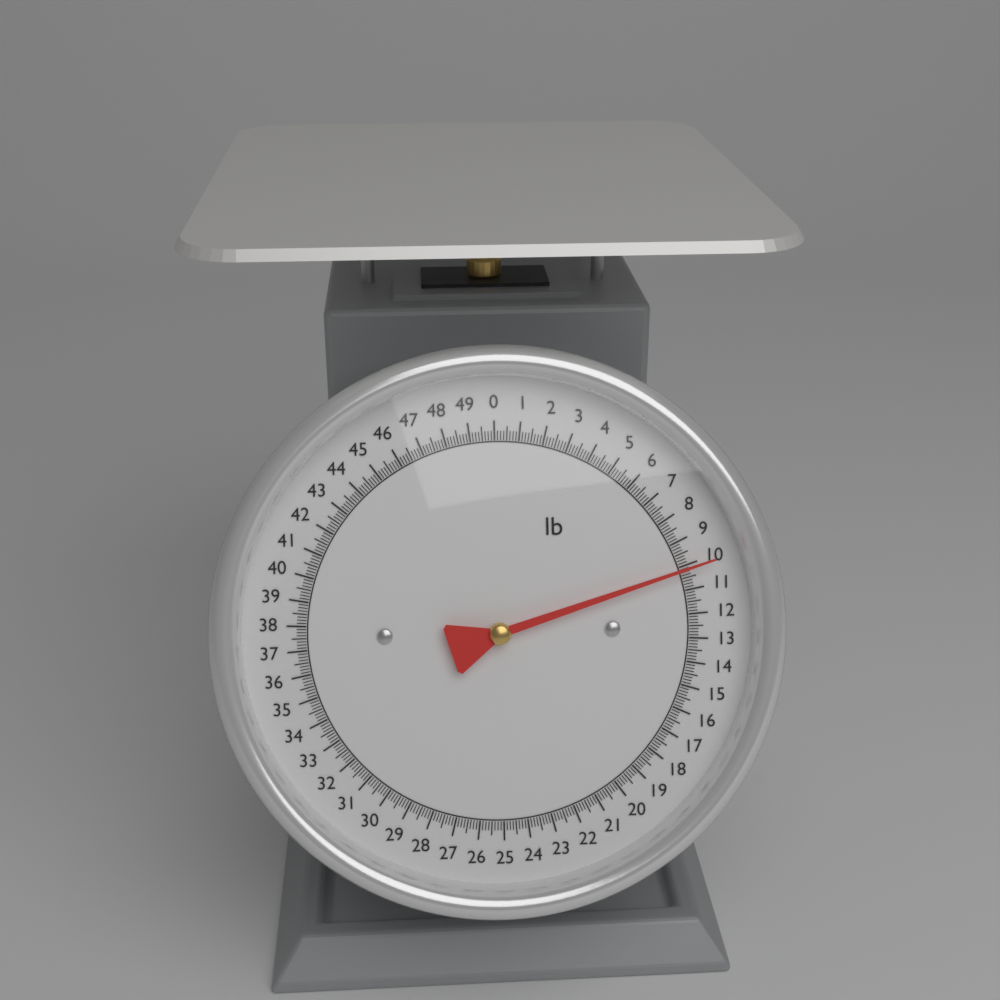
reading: 10.125 lb
